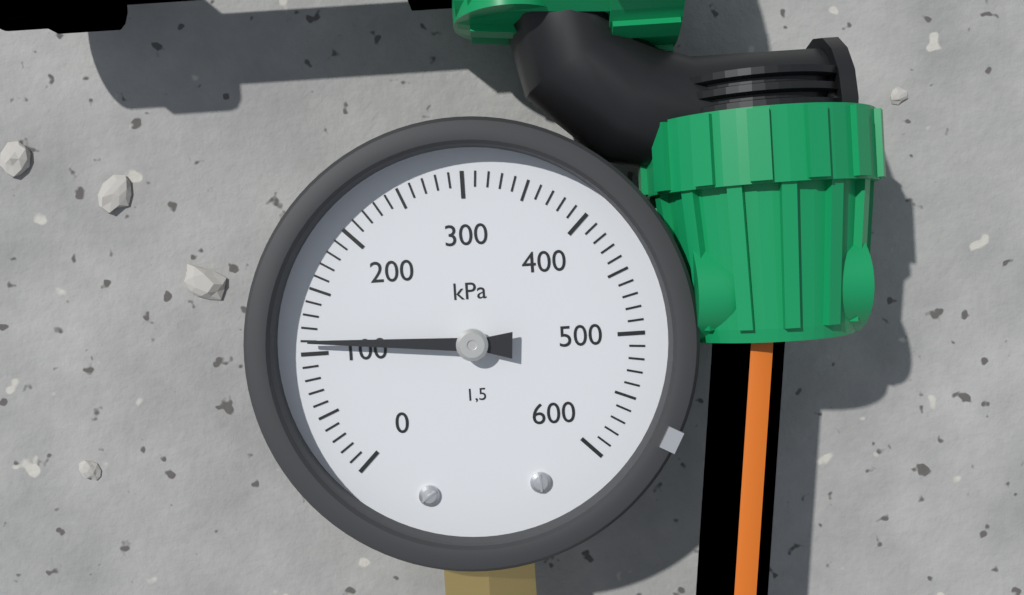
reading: 110 kPa
